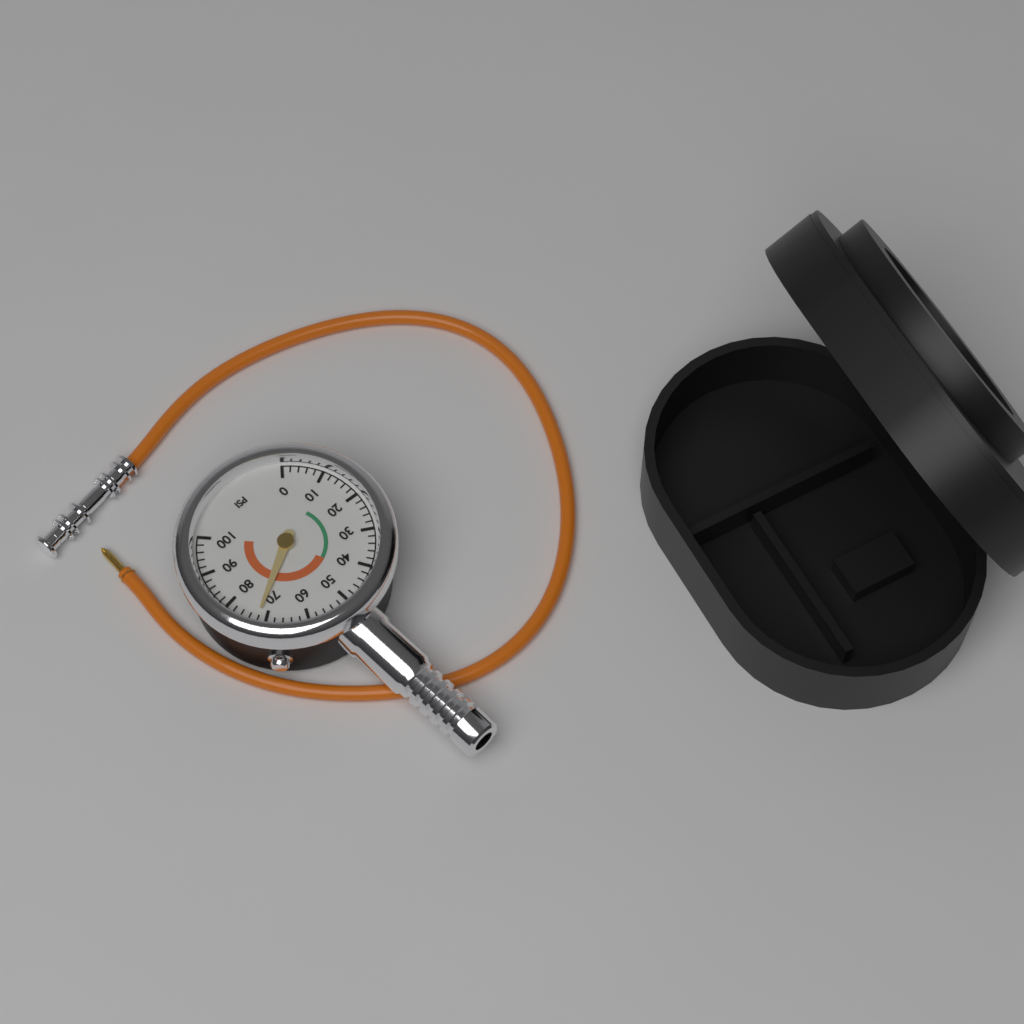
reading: 72 psi
